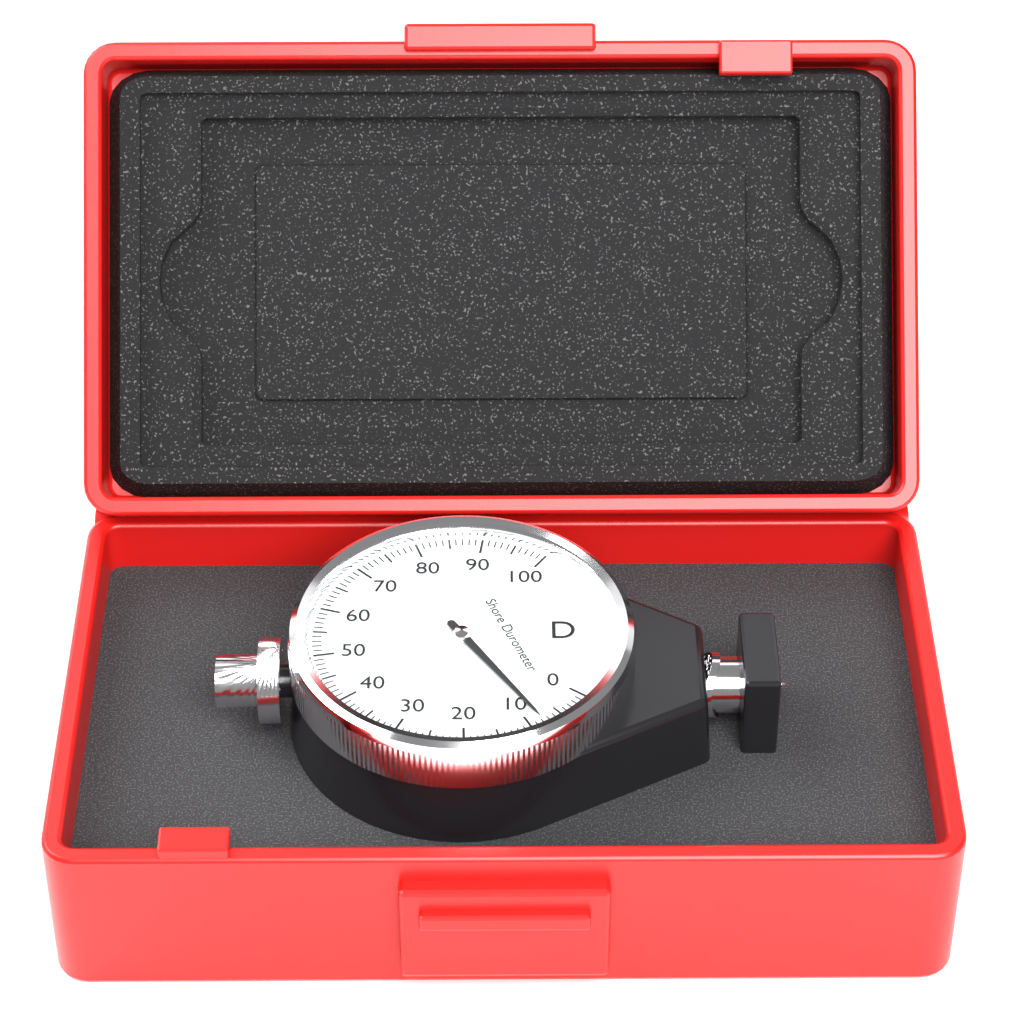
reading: 8 Shore D
